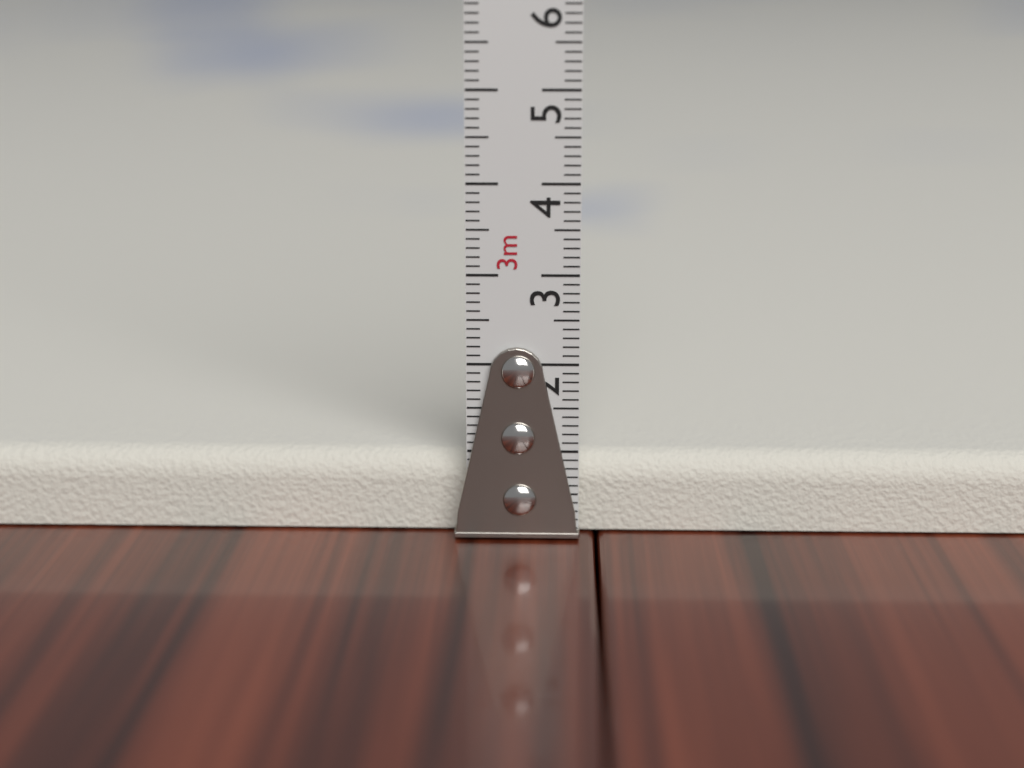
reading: 0.9 cm
